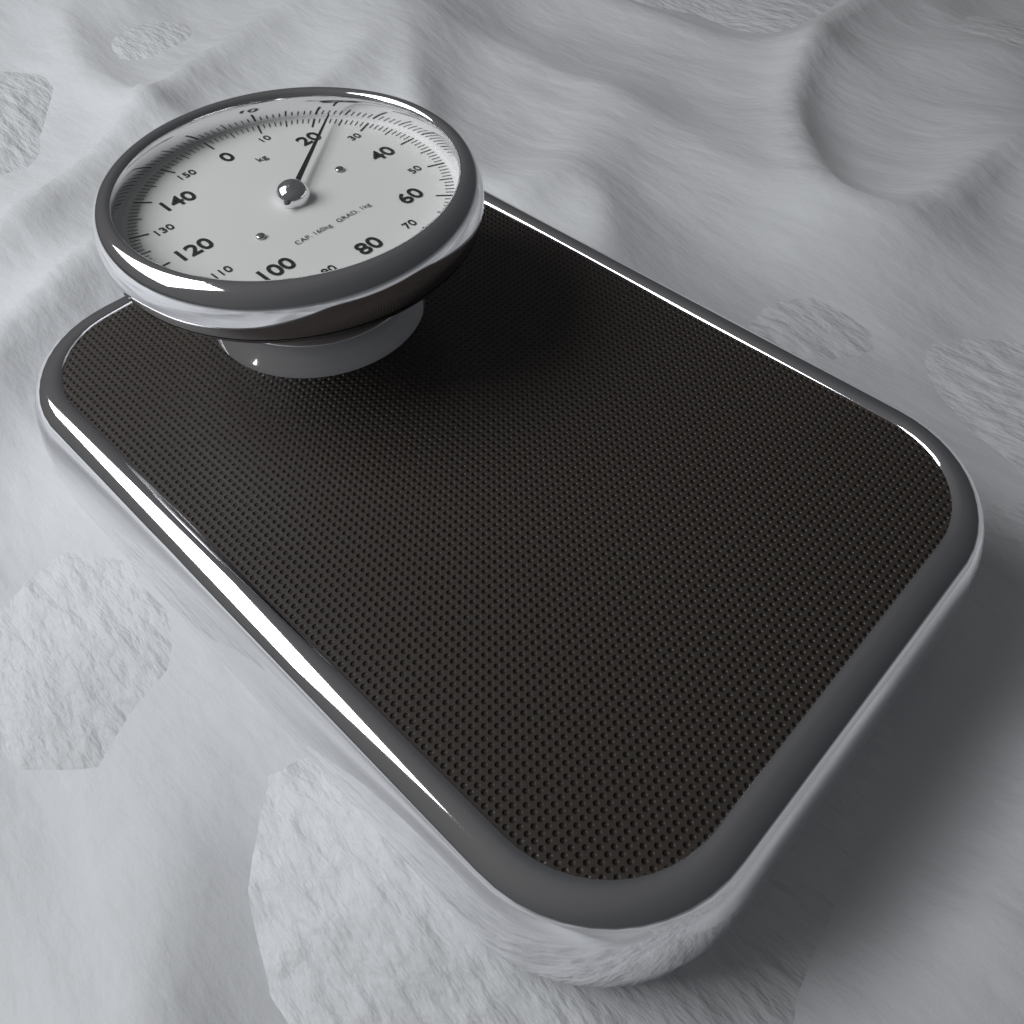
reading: 23 kg
